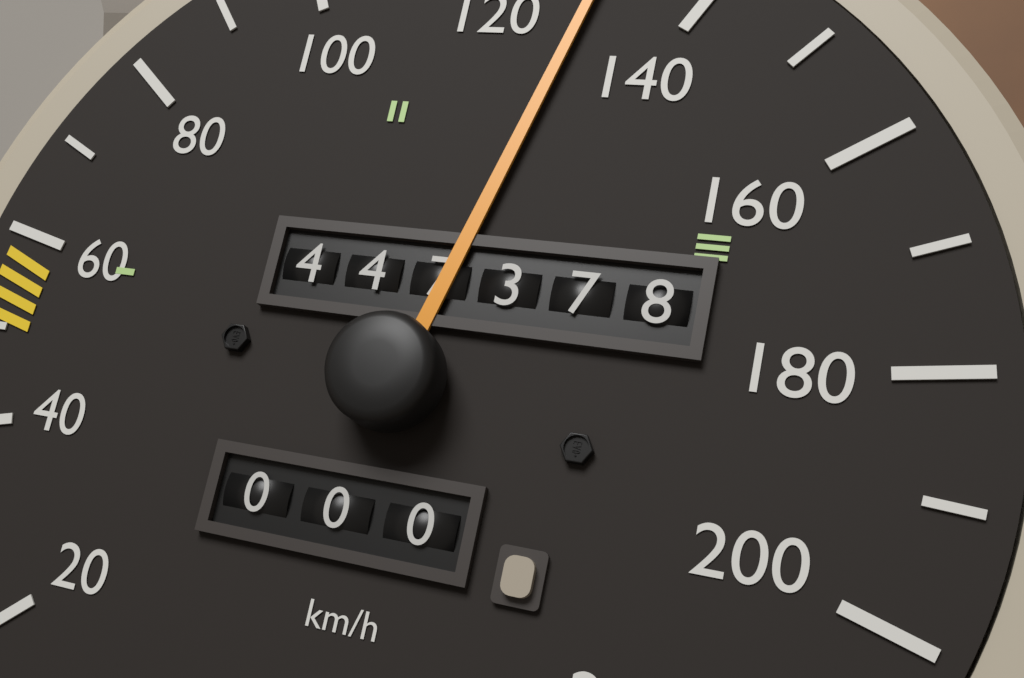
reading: 130 km/h
